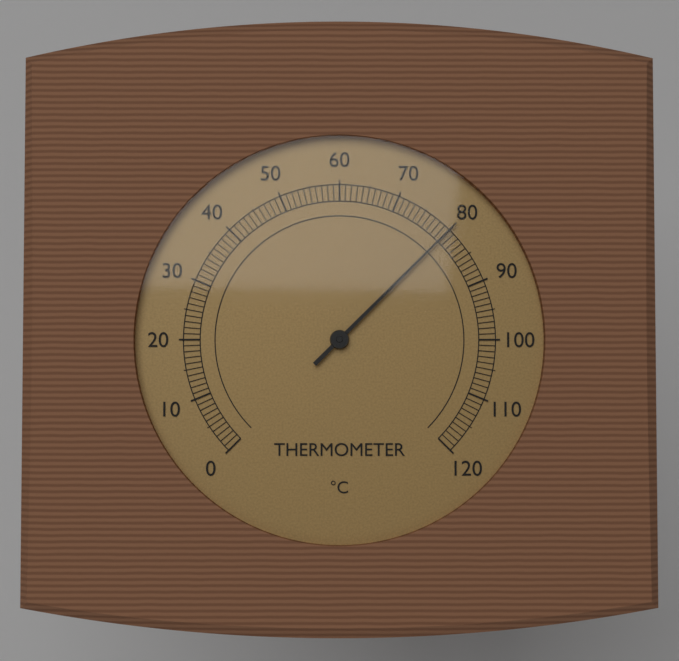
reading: 80 °C
